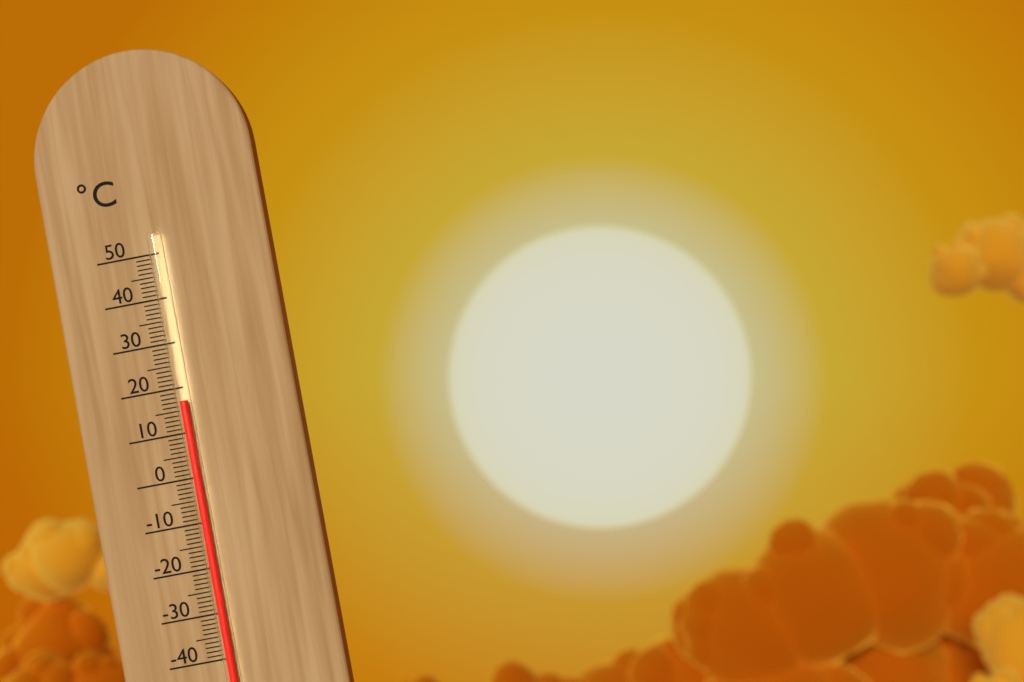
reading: 17 °C
